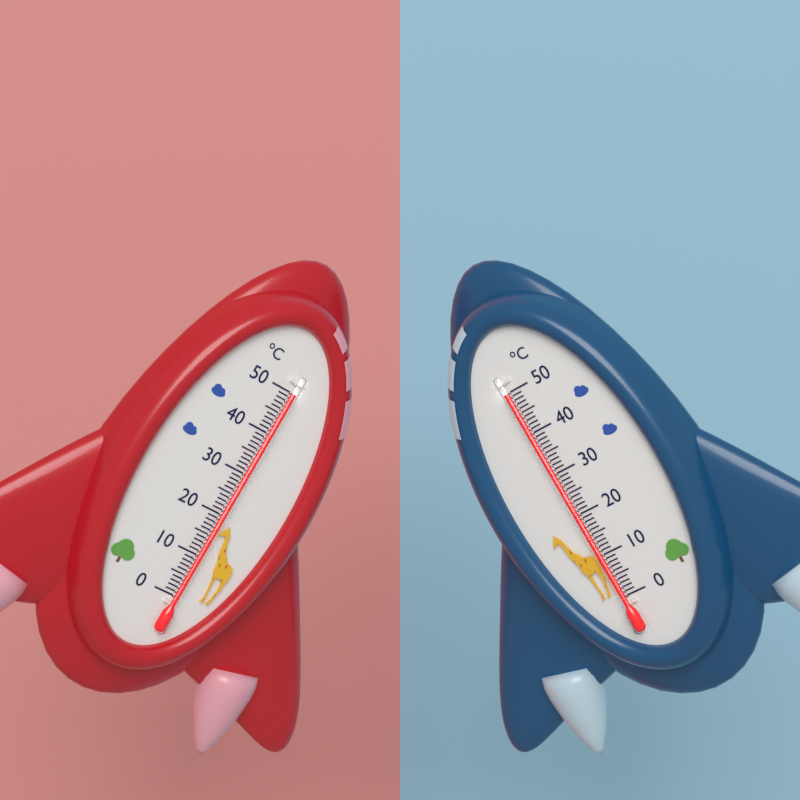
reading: 50 °C
